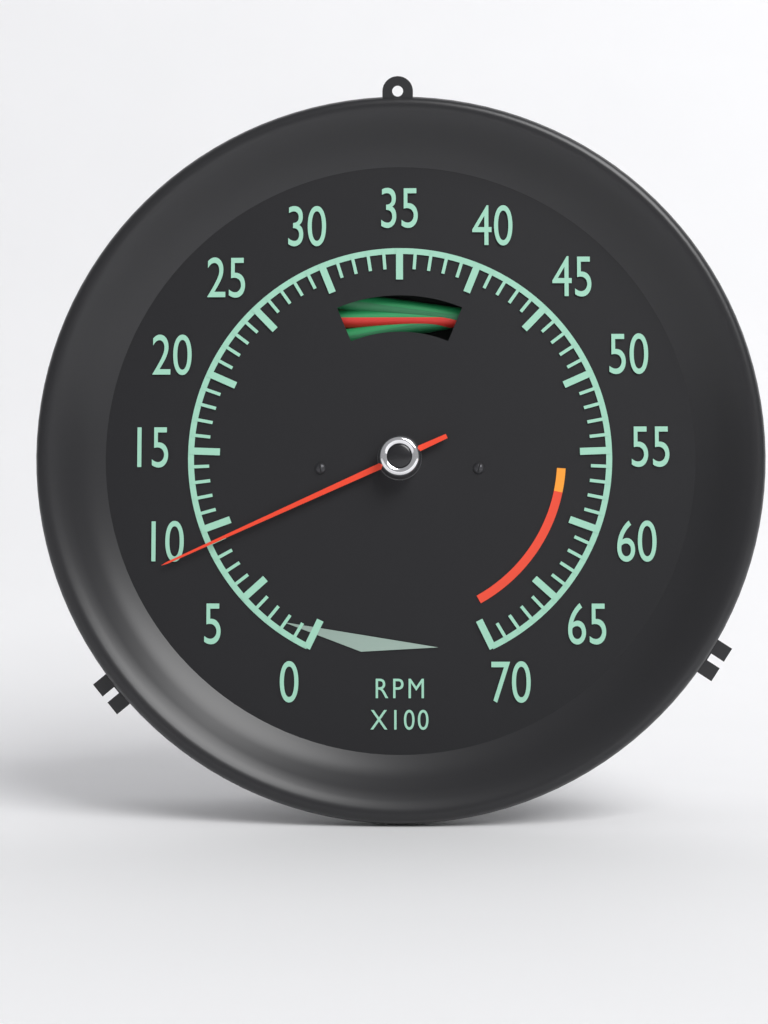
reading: 9 RPM x100
